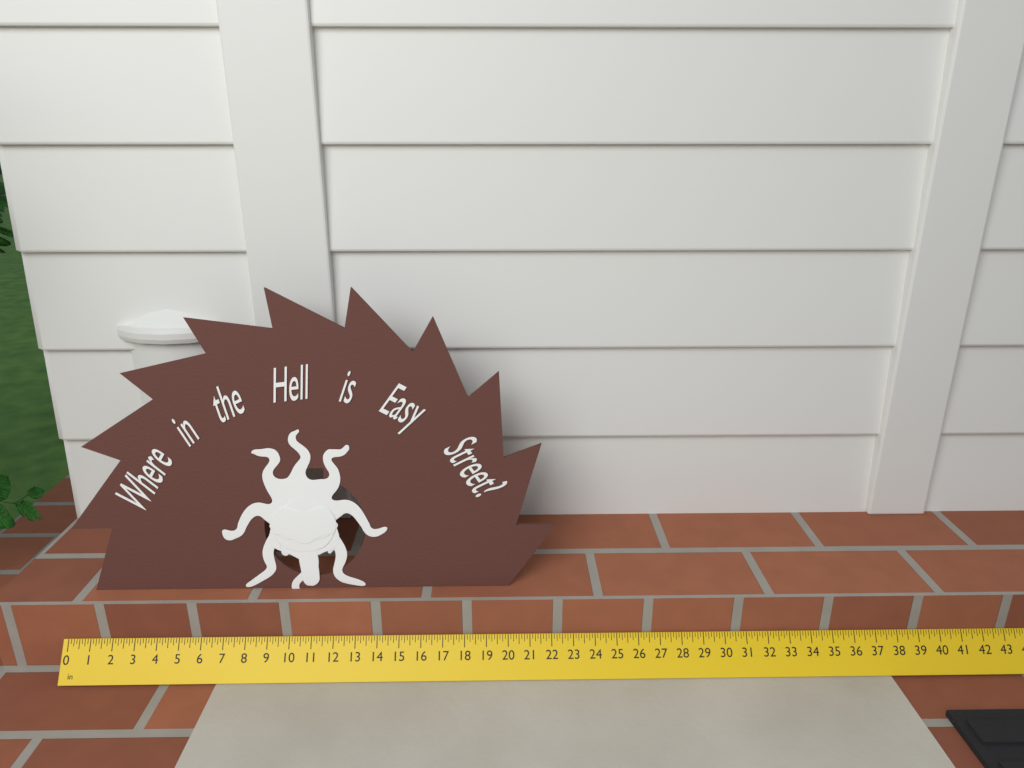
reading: 22.250 in
